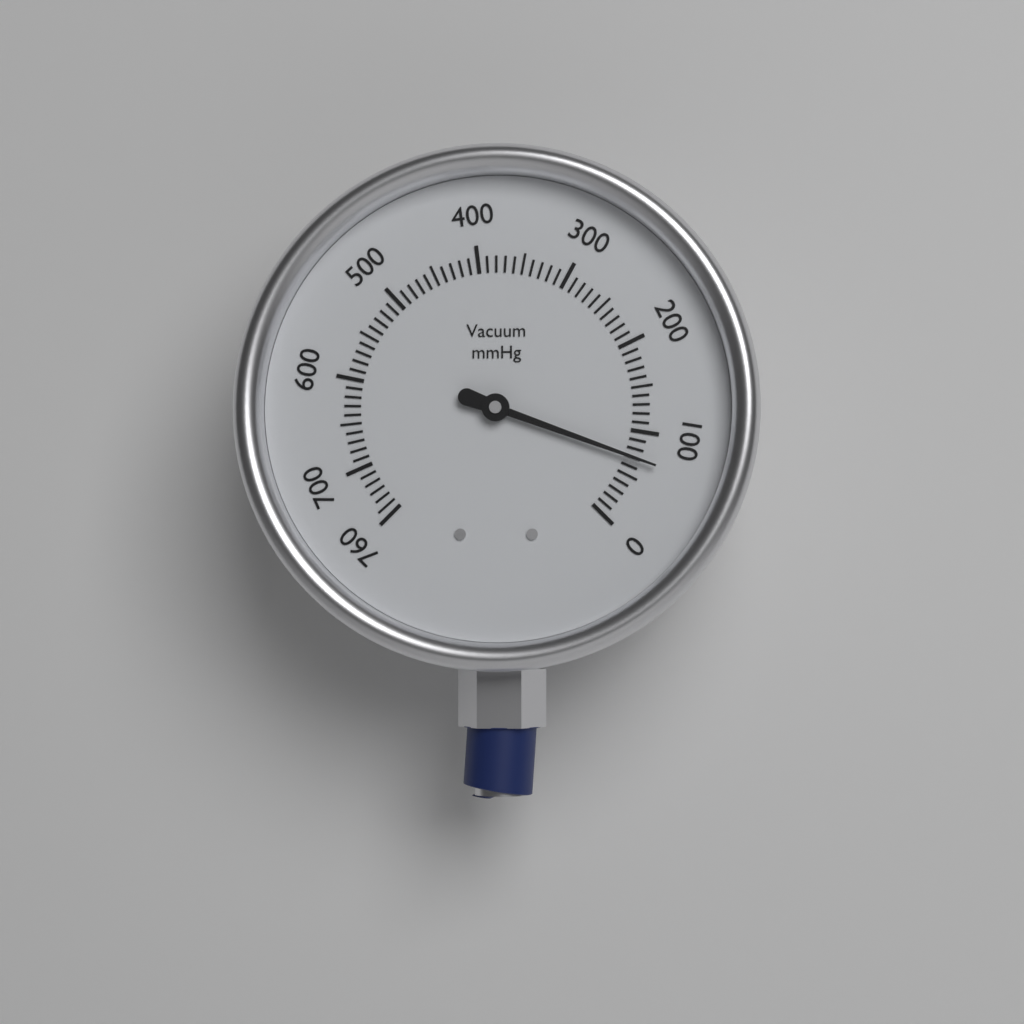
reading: 70 mmHg
